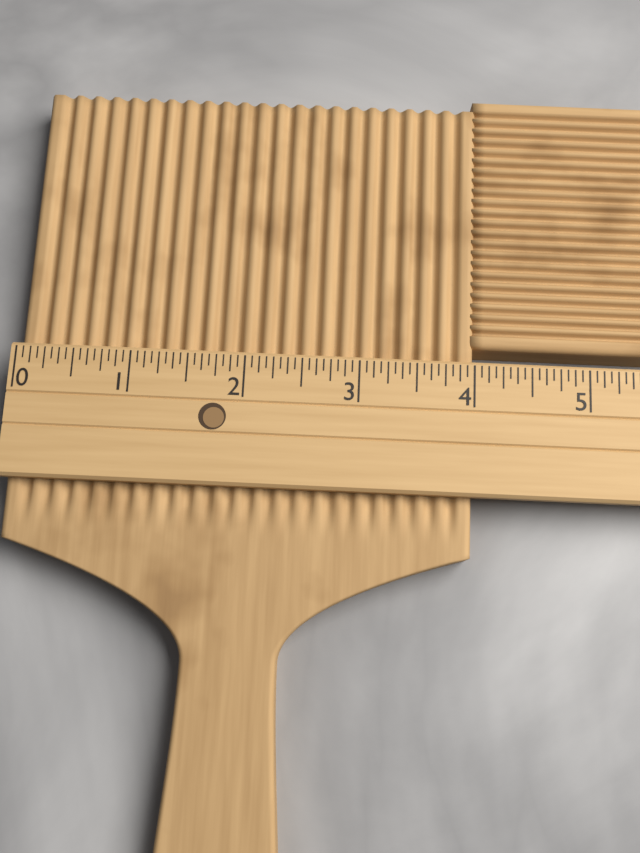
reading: 4.0000 (no unit)
